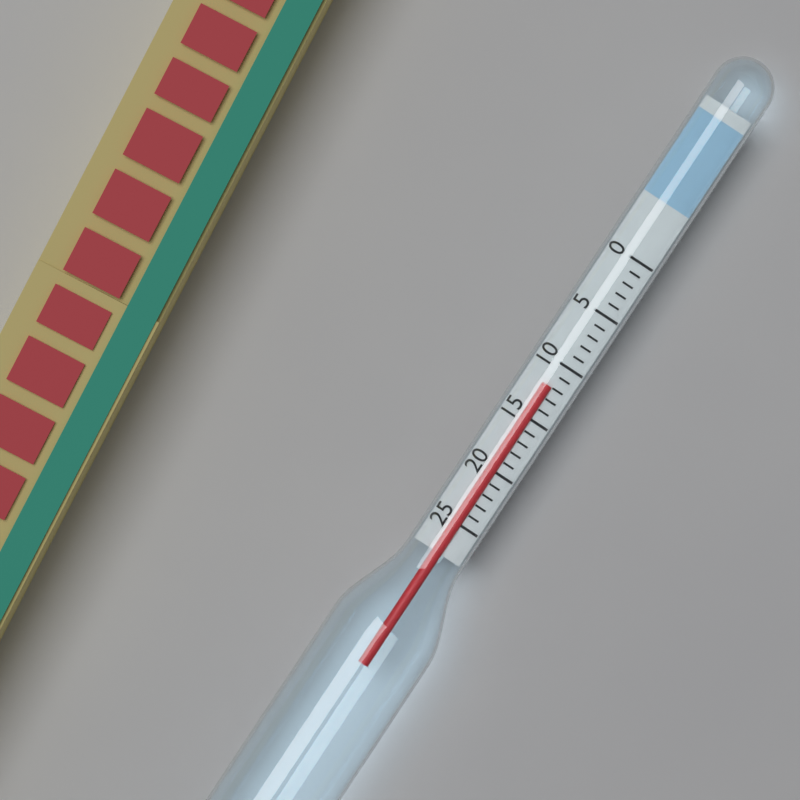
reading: 12 (no unit)
